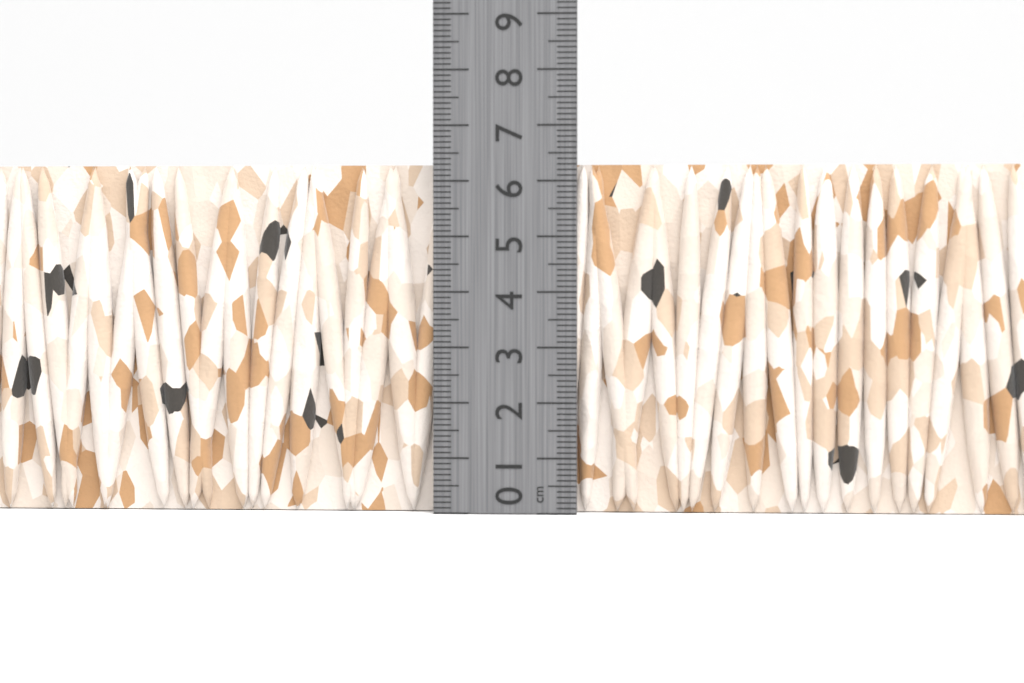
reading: 6.3 cm
